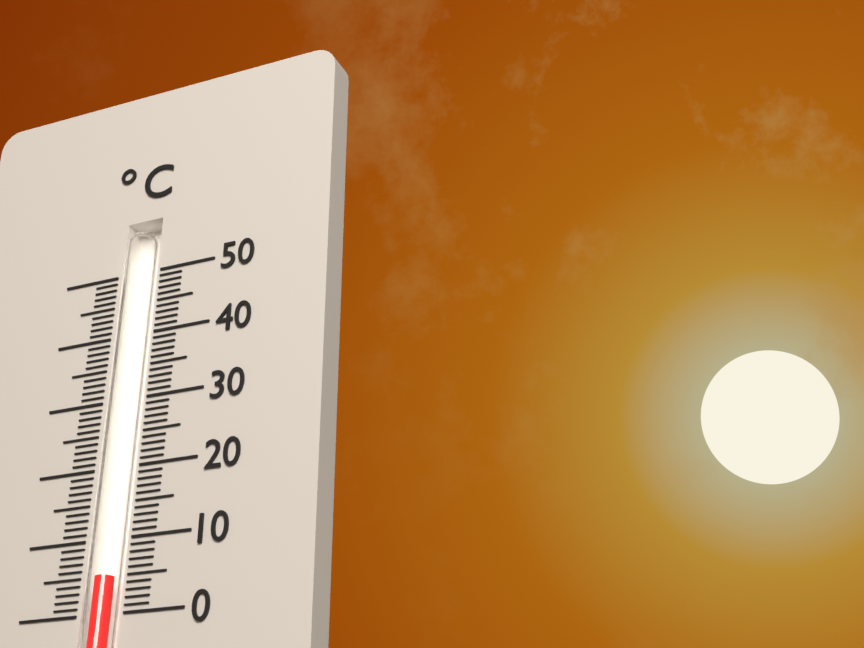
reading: 5 °C
